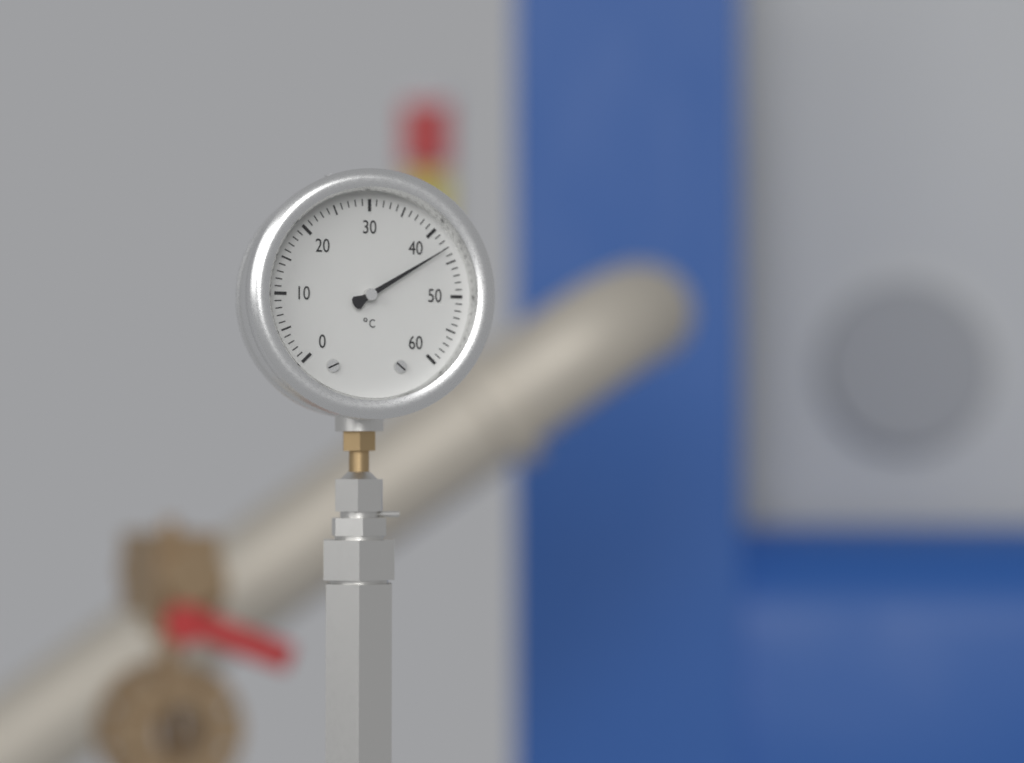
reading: 43 °C
